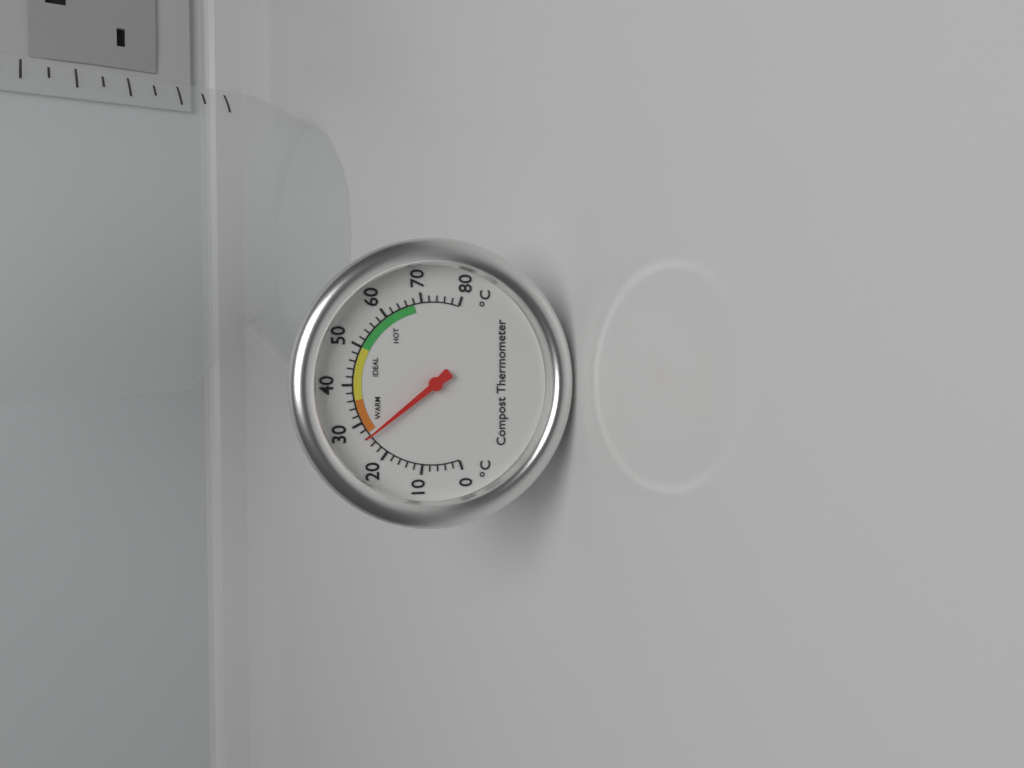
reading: 26 °C
